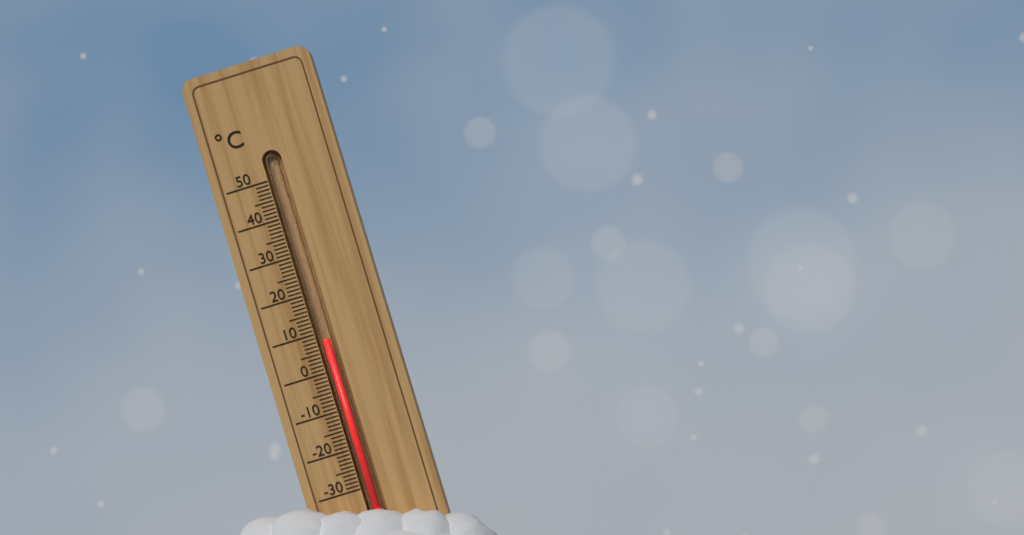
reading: 8 °C
